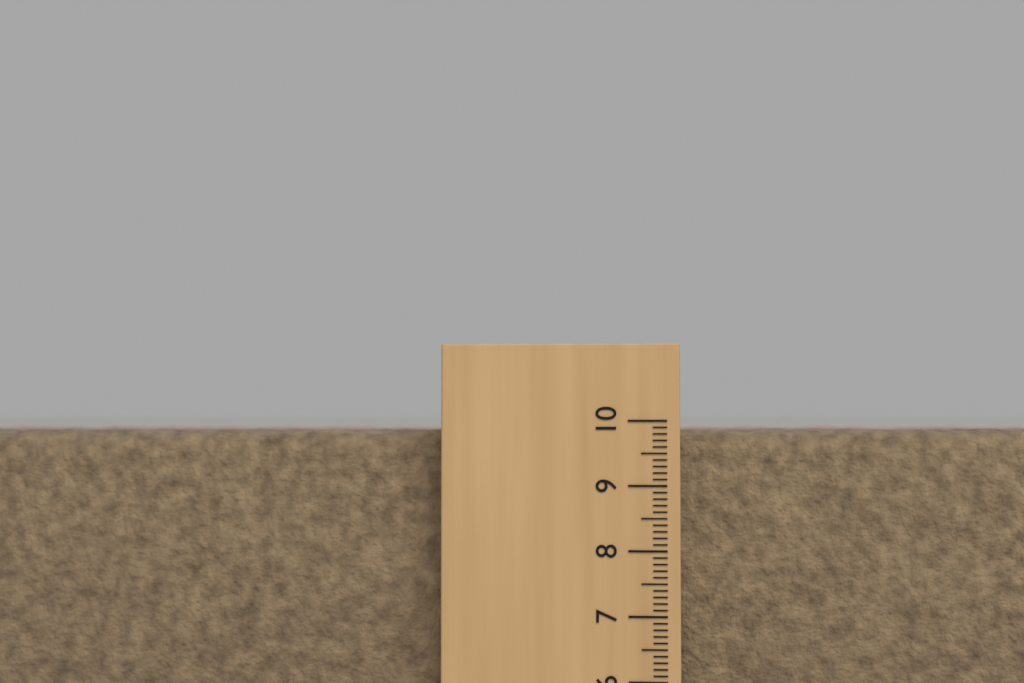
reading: 9.9 (no unit)
